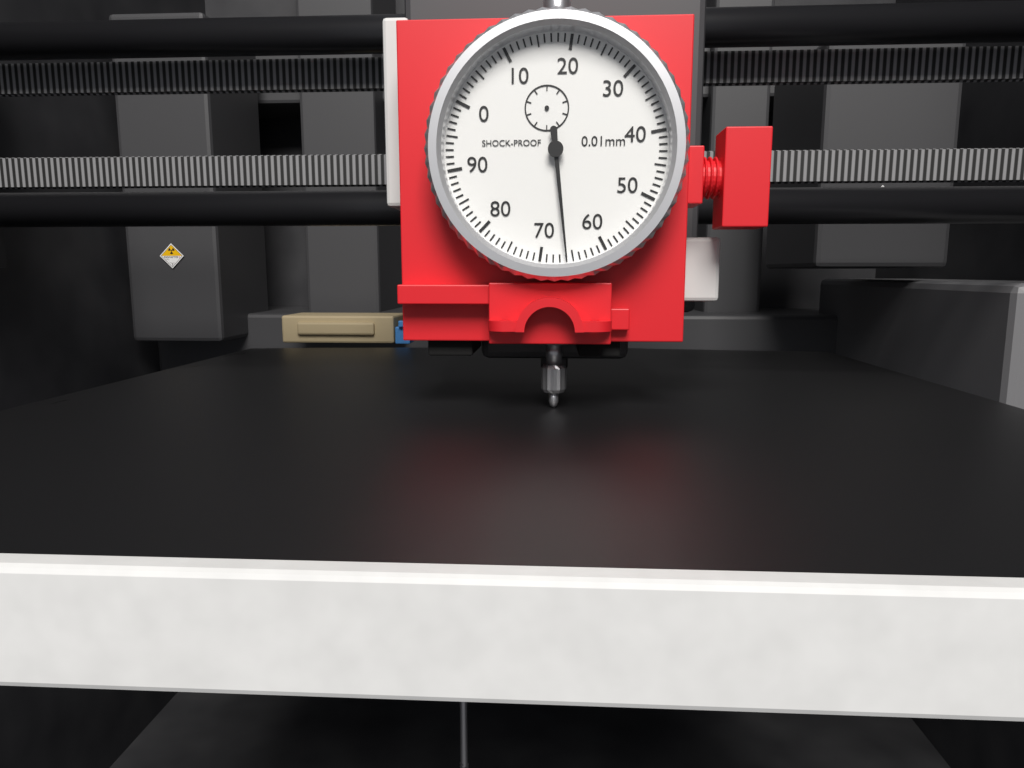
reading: 66 0.01mm
